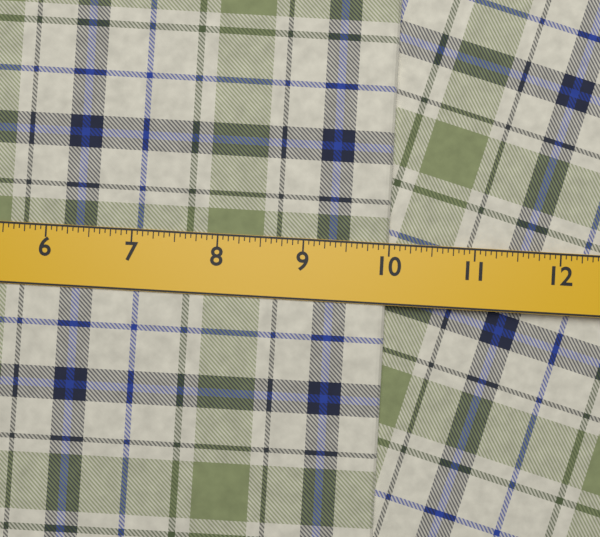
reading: 10.0000 in
